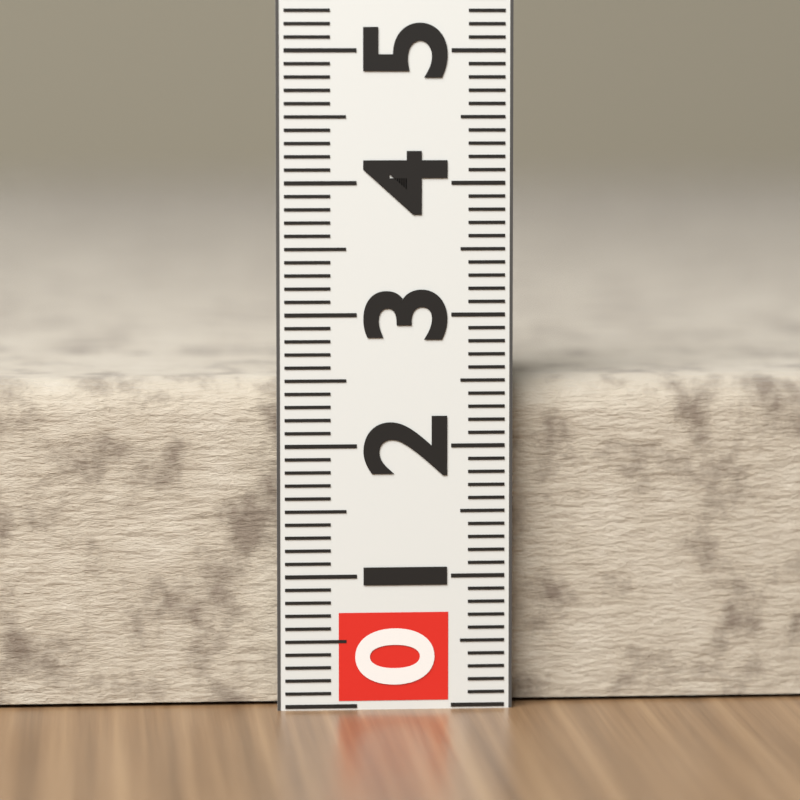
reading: 2.5 (no unit)
